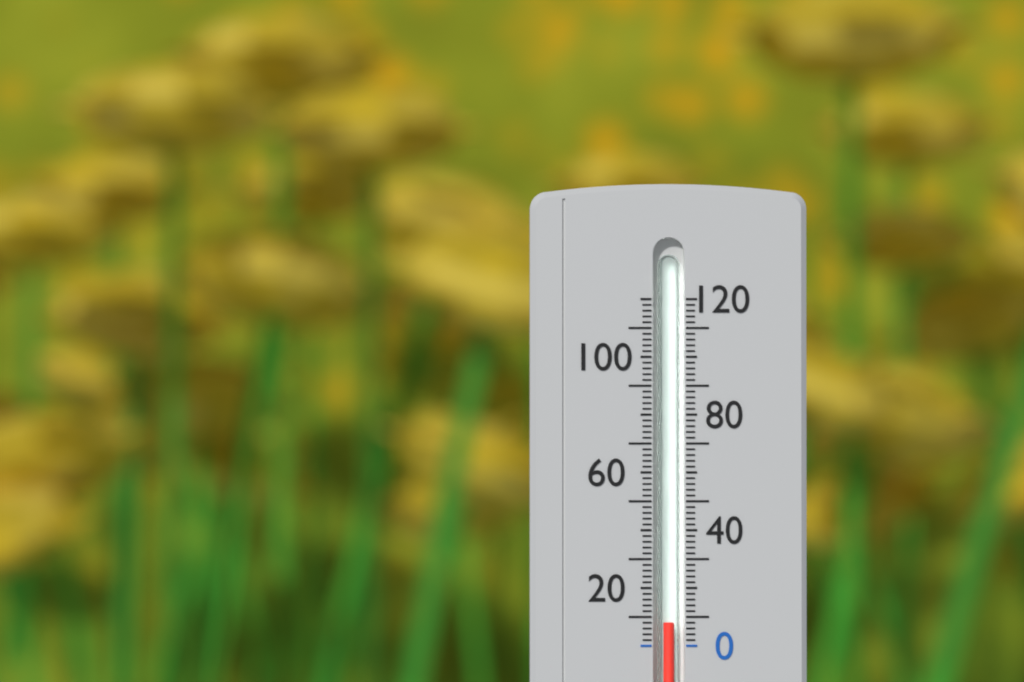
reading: 8 (no unit)
